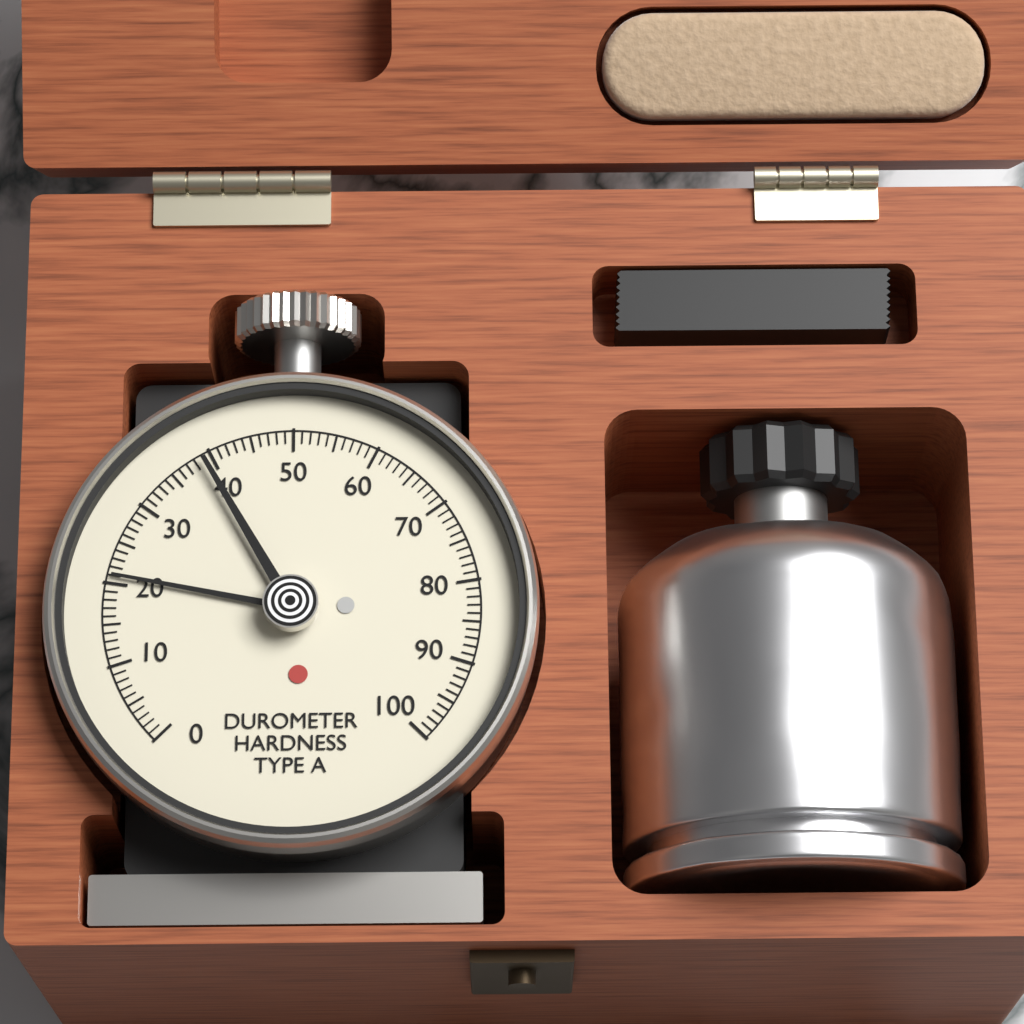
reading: 21 Shore A
